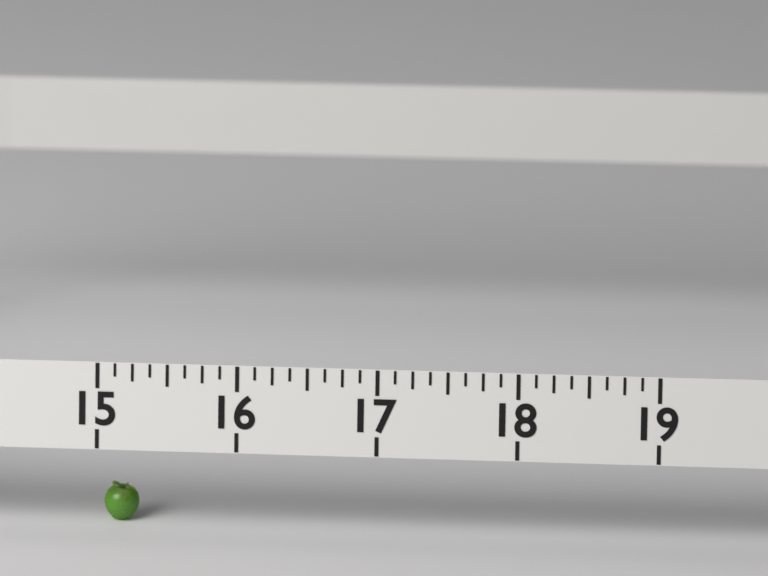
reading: 15.250 (no unit)
